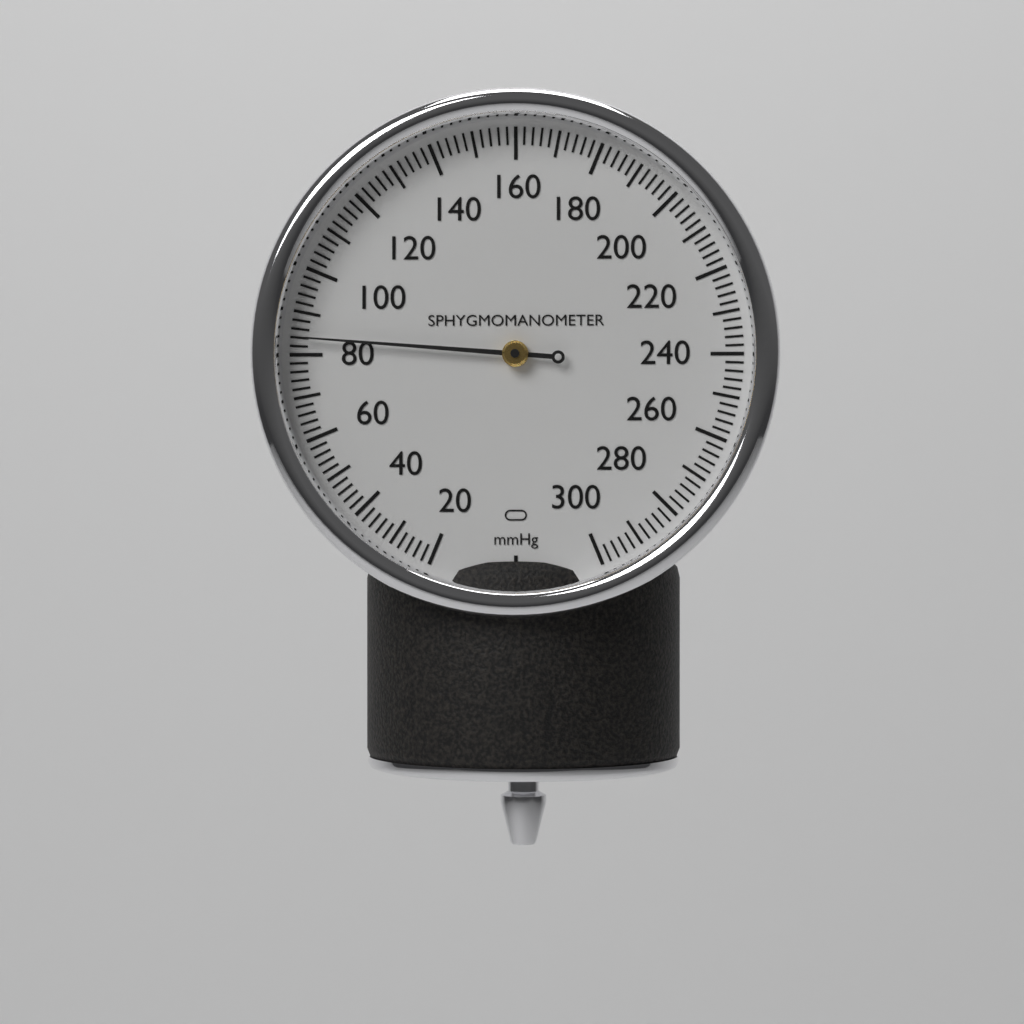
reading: 84 mmHg
